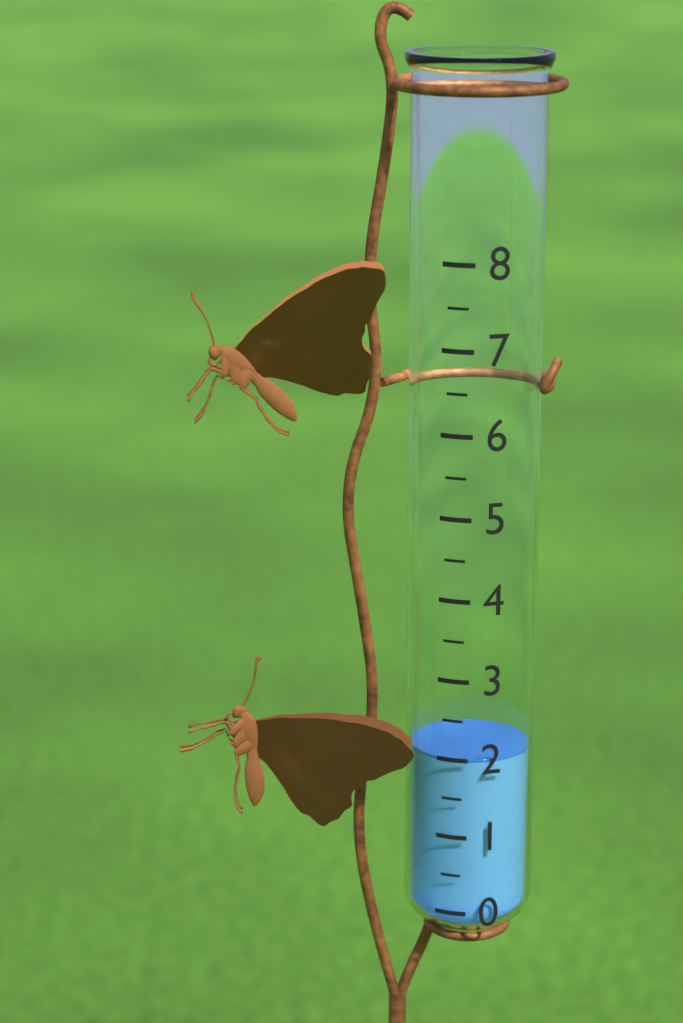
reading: 2.0 (no unit)
